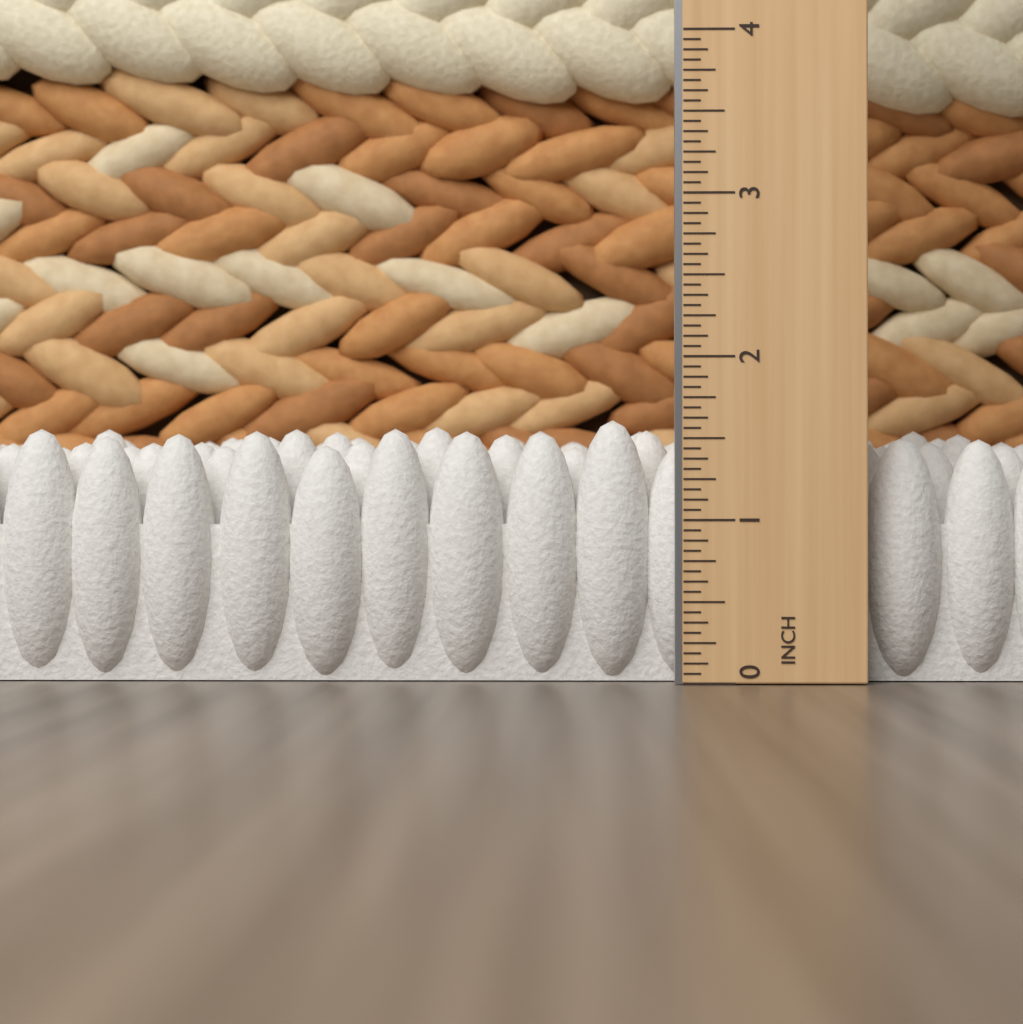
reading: 1.6250 in
